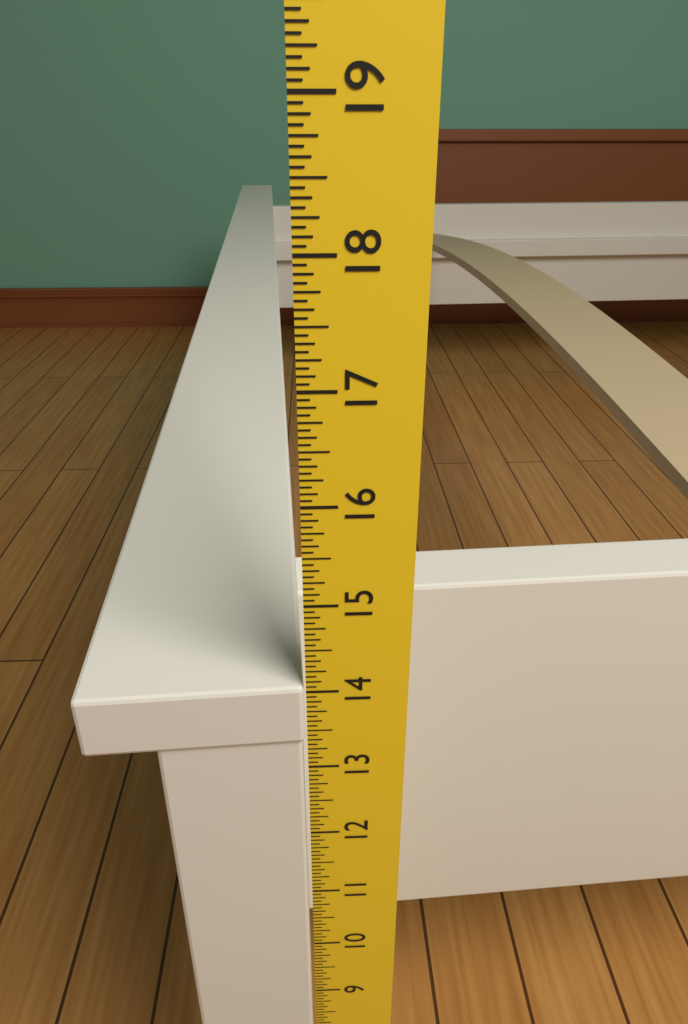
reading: 14.0625 in
